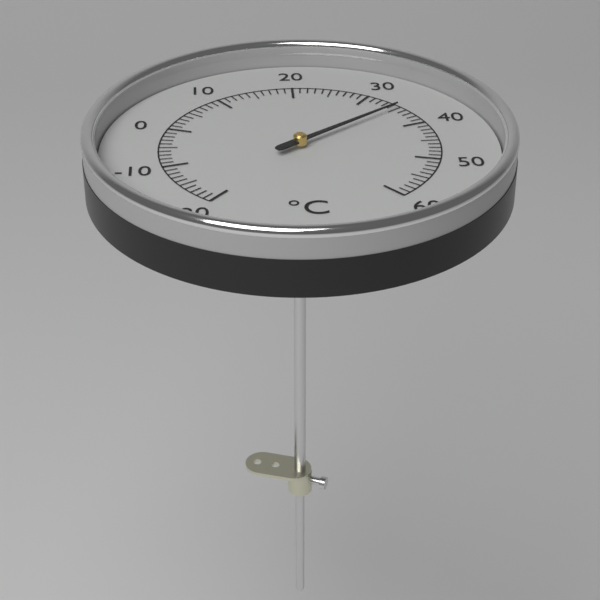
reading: 35 °C
